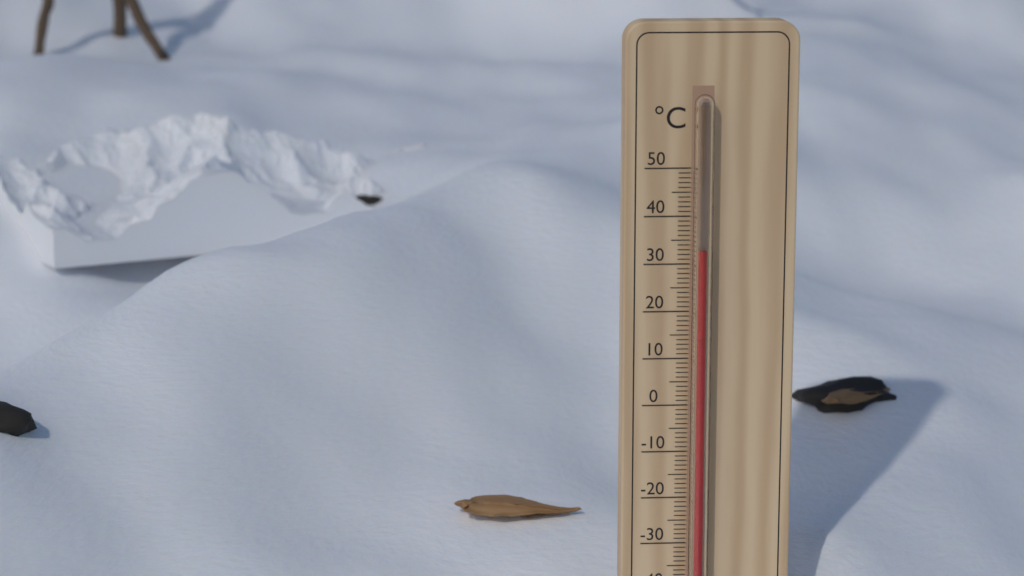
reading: 33 °C
